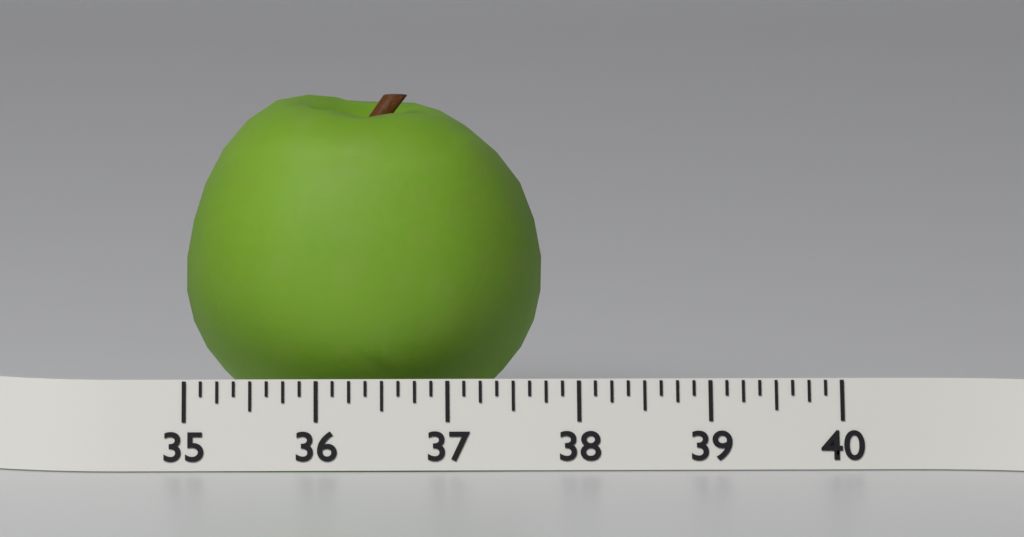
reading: 37.750 (no unit)
